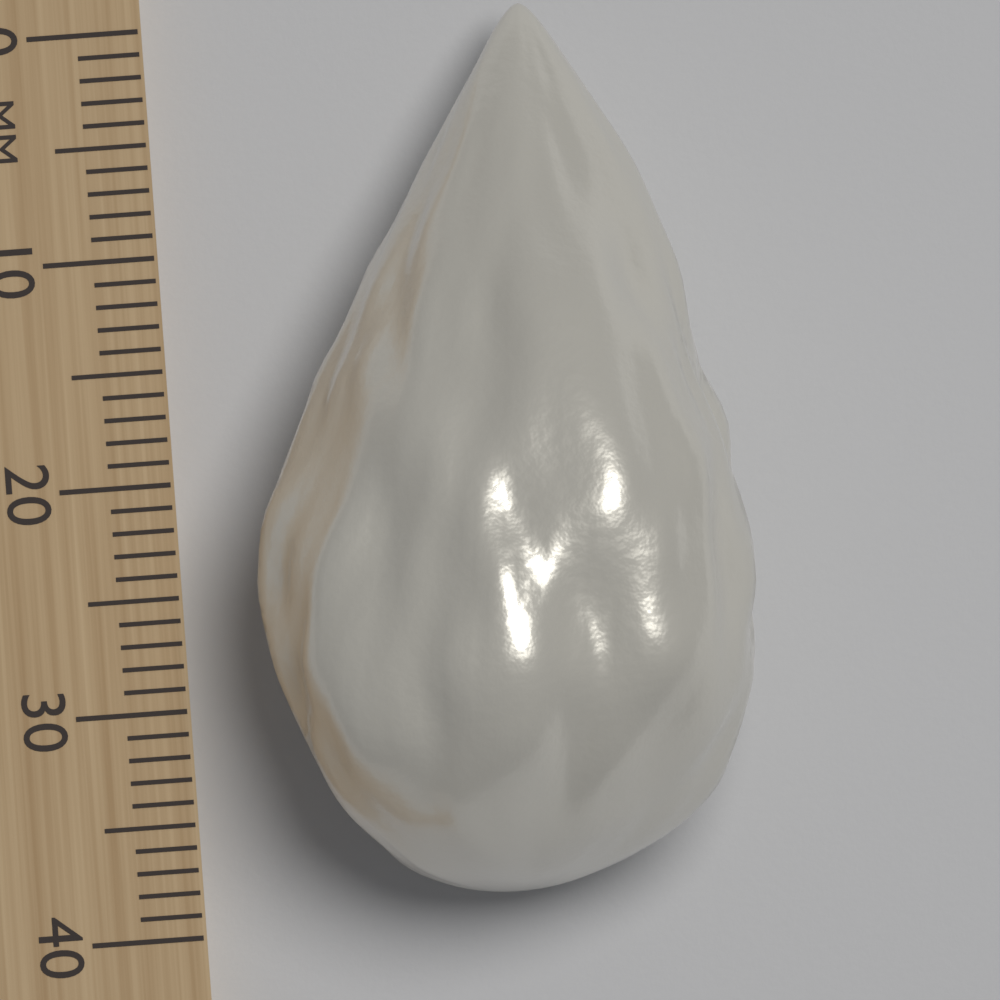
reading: 39 mm
